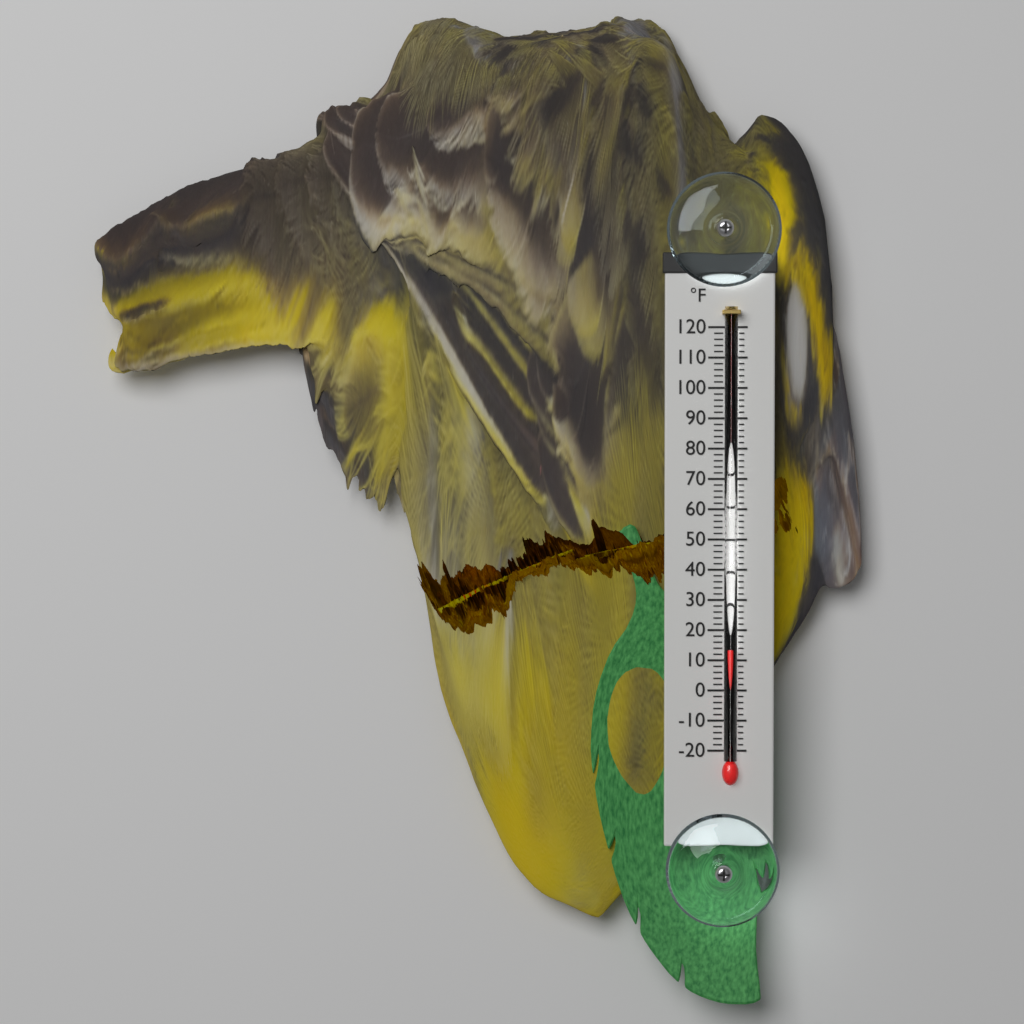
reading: 14 °F
